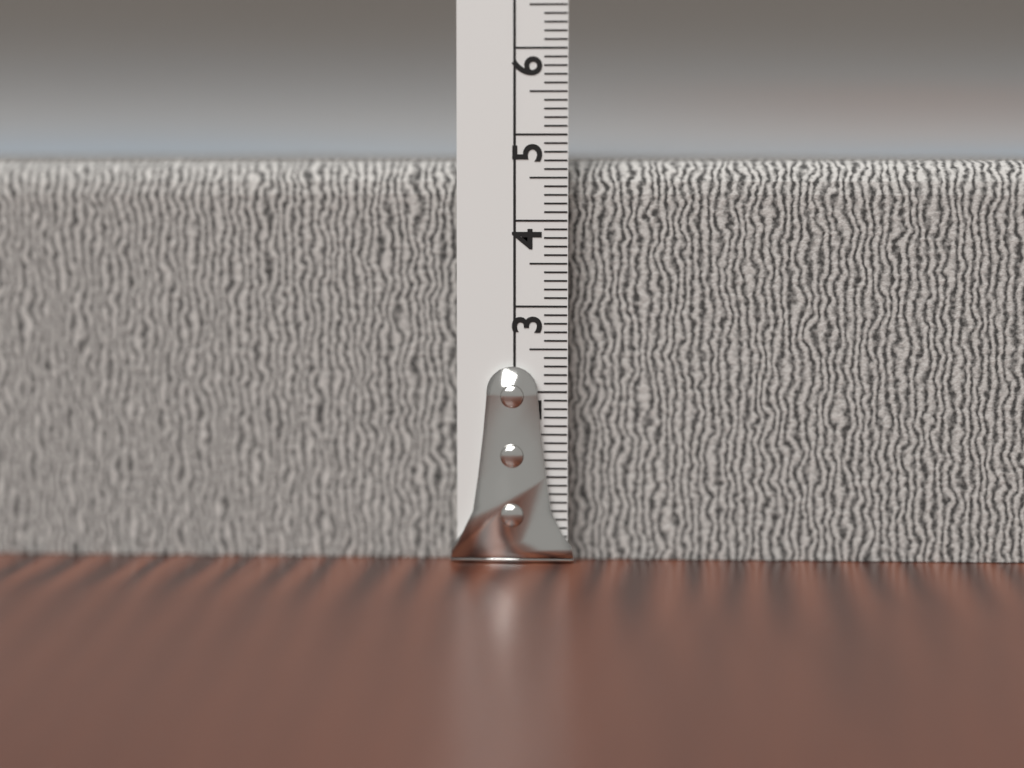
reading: 4.7 cm
